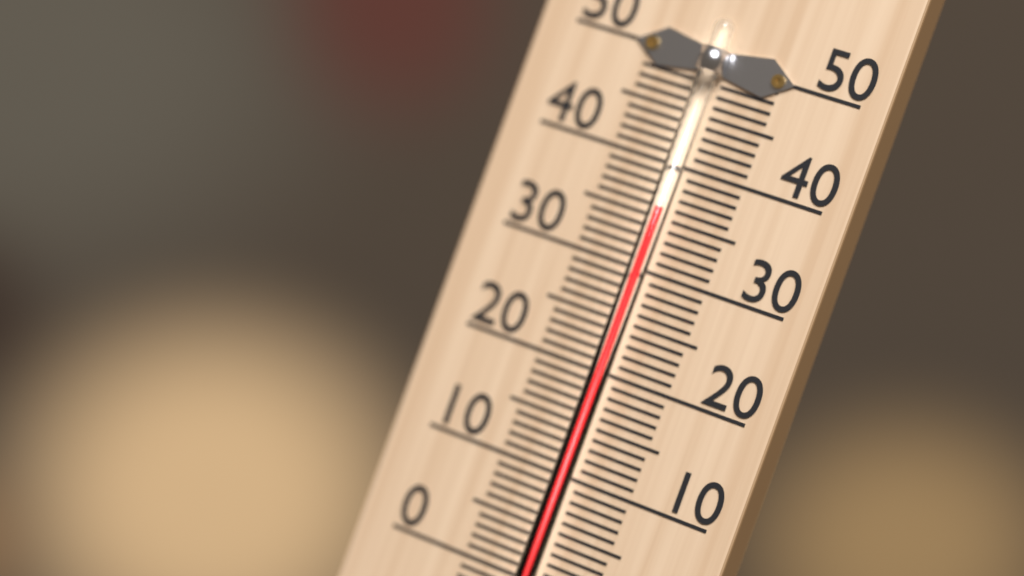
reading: 36 °C
